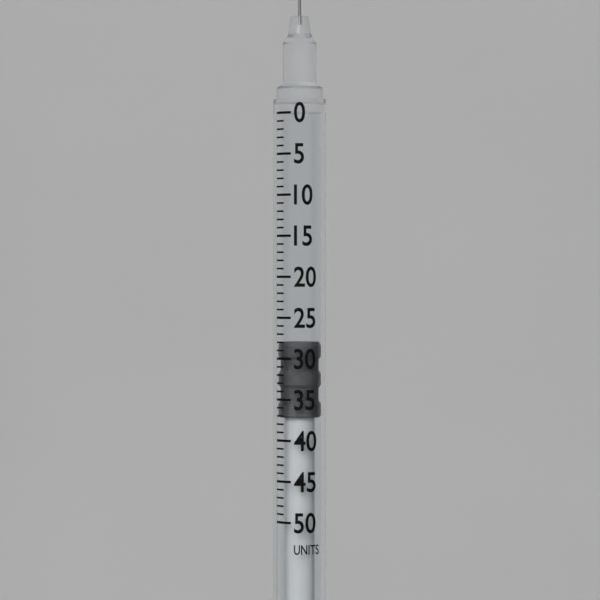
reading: 28 units
